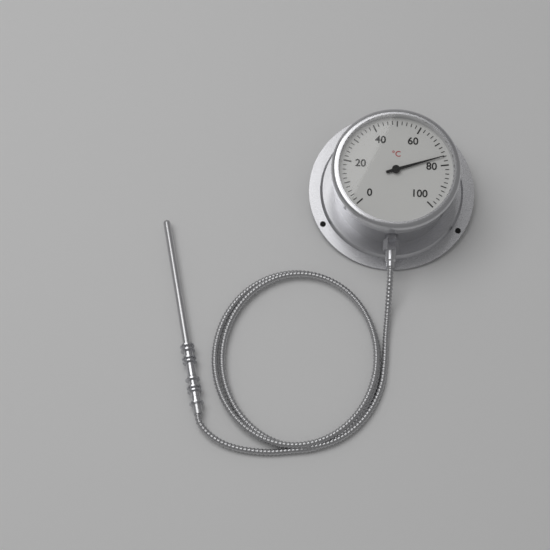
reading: 76 °C
